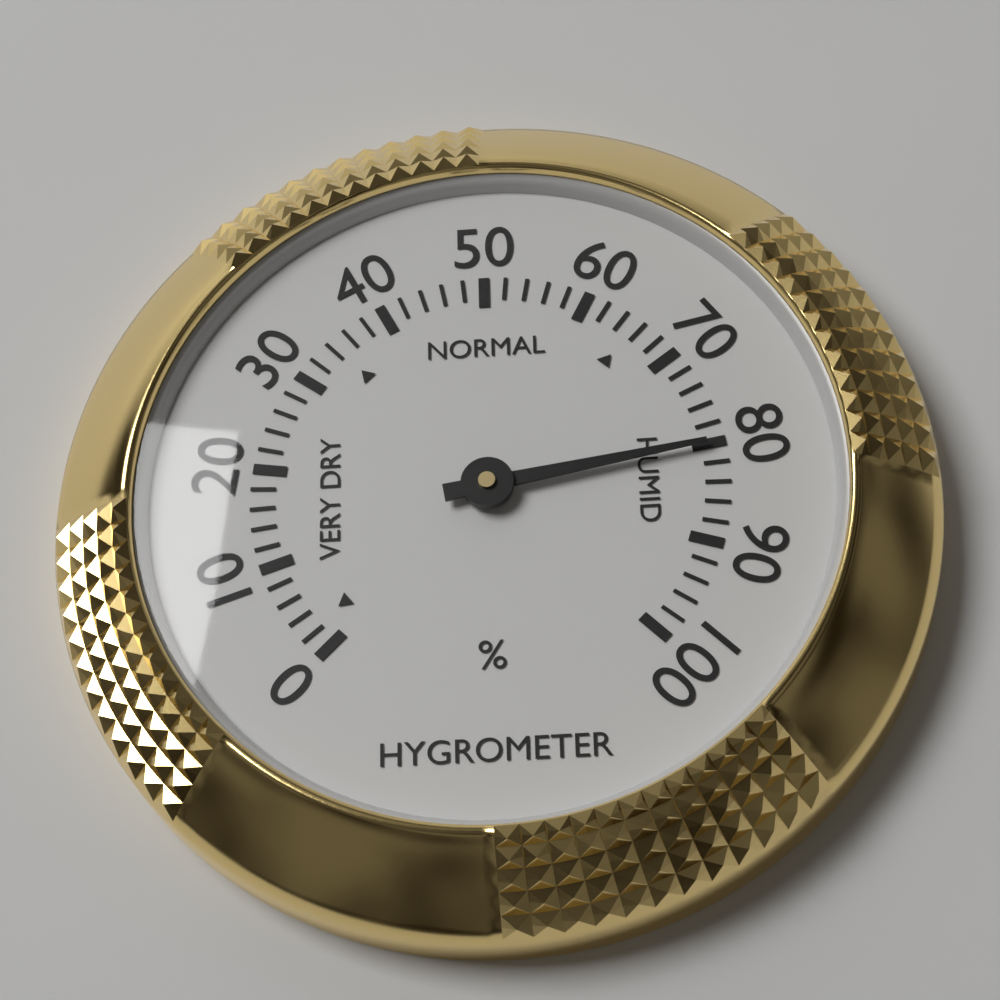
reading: 80 %
